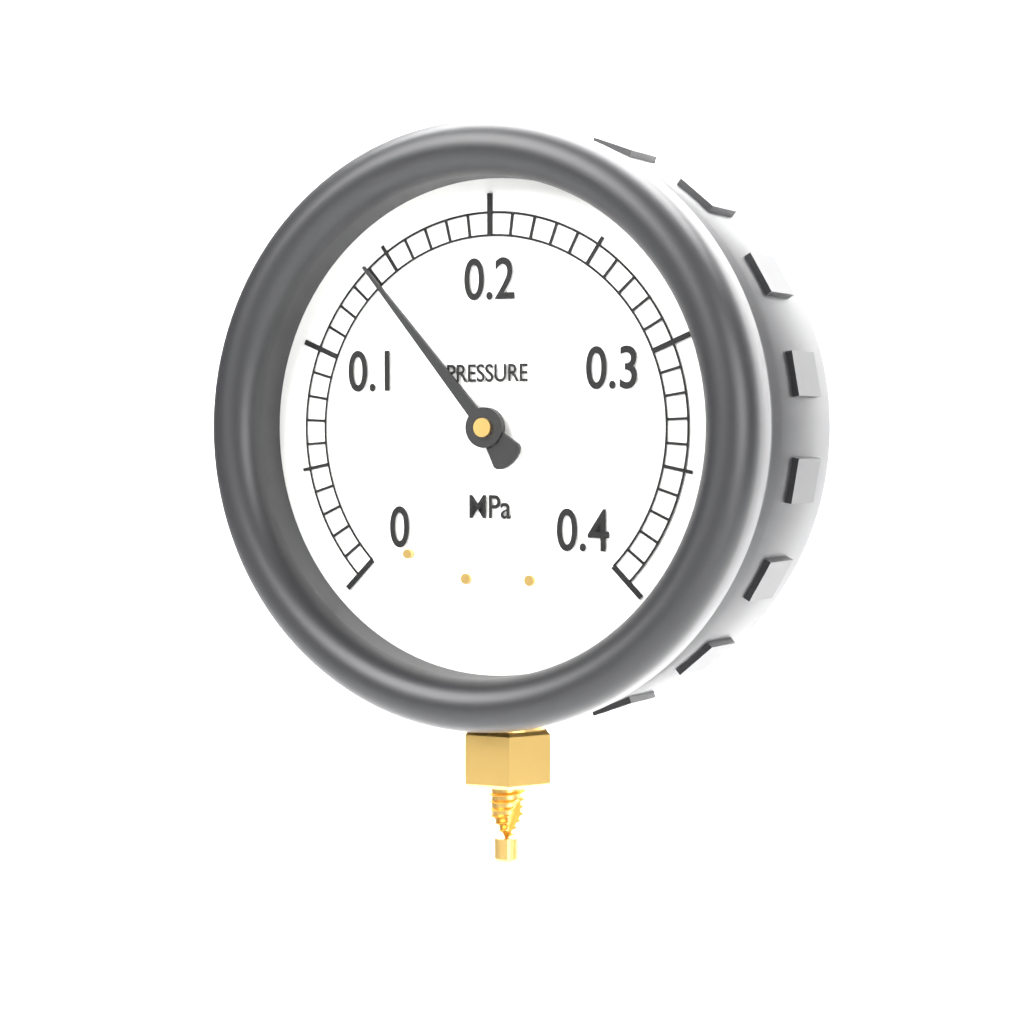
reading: 0.14 MPa
